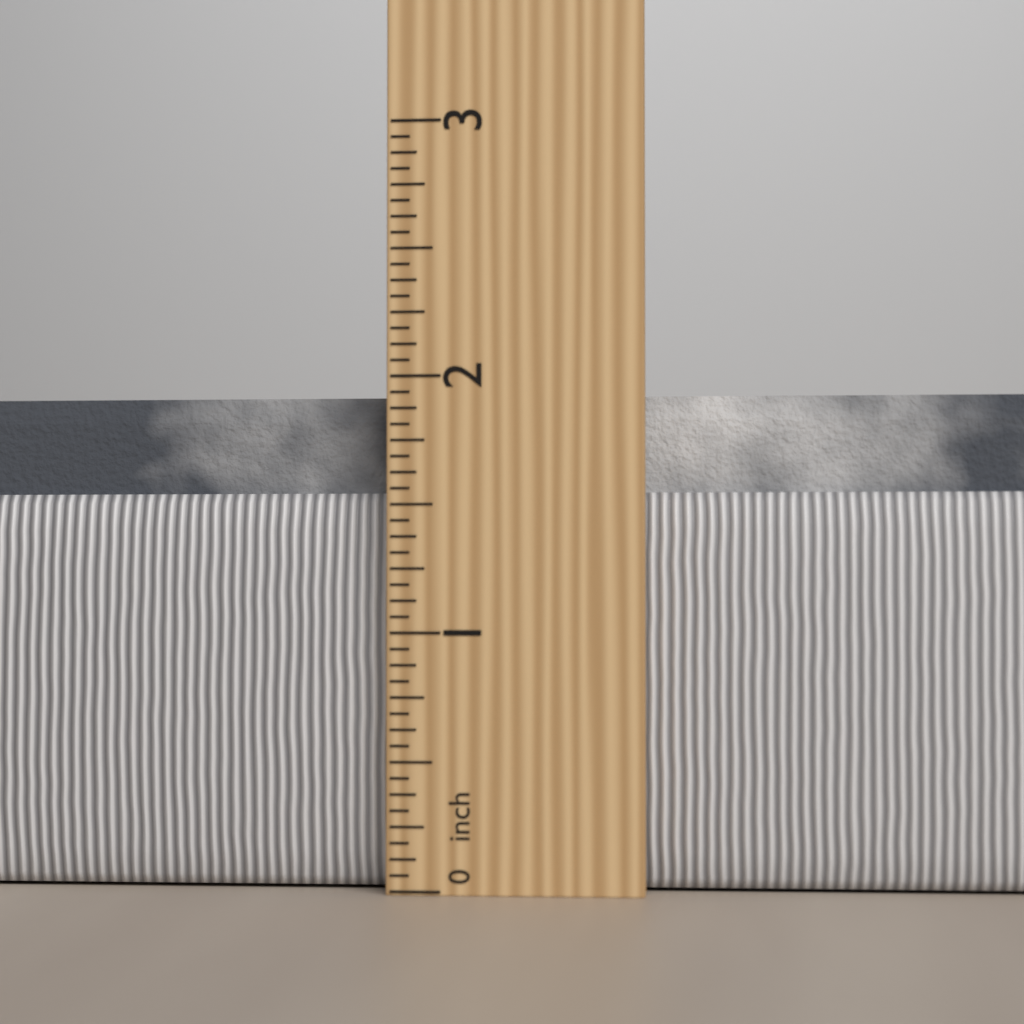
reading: 1.9375 in
